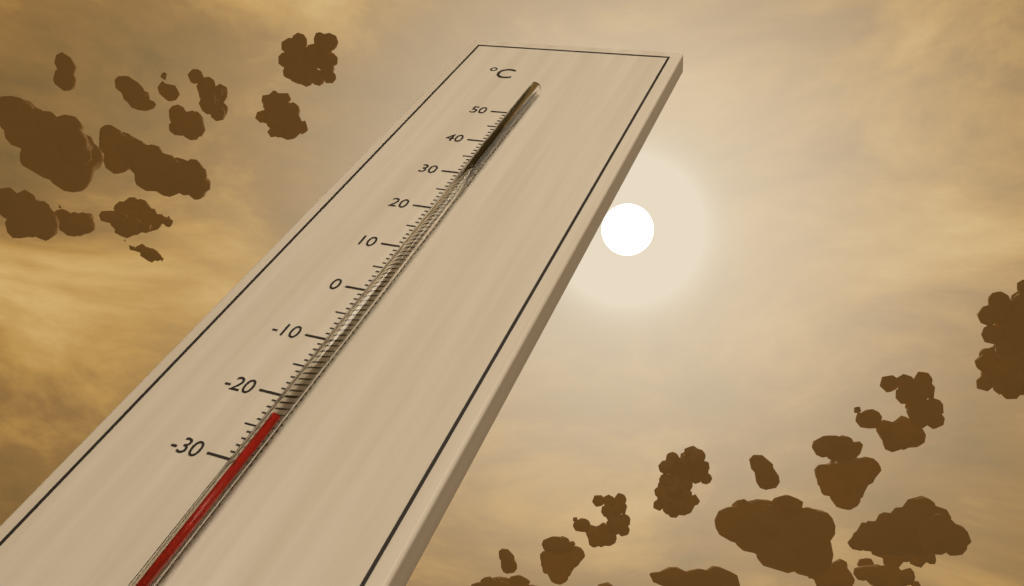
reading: -24 °C
